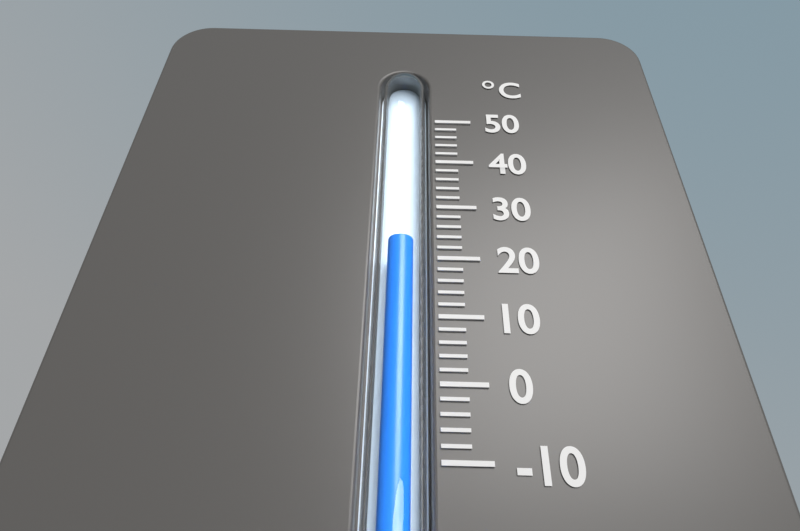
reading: 23 °C
